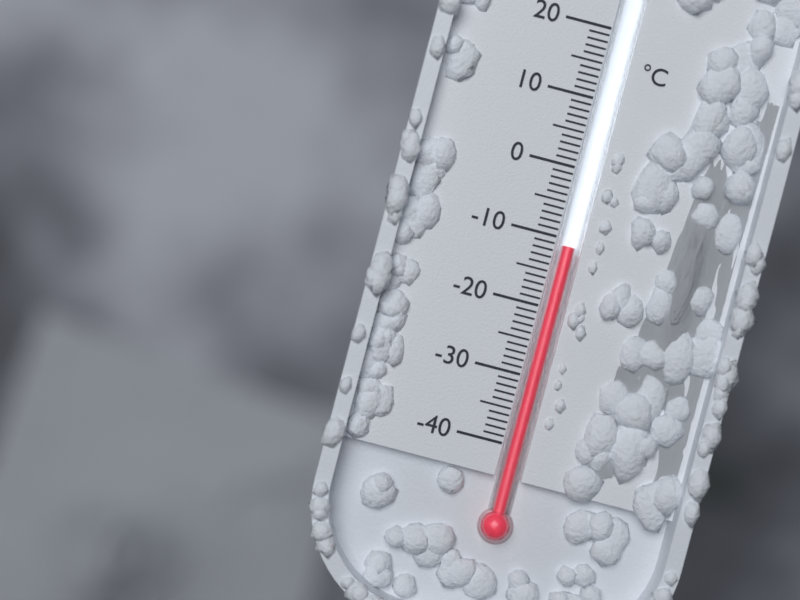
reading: -11 °C
